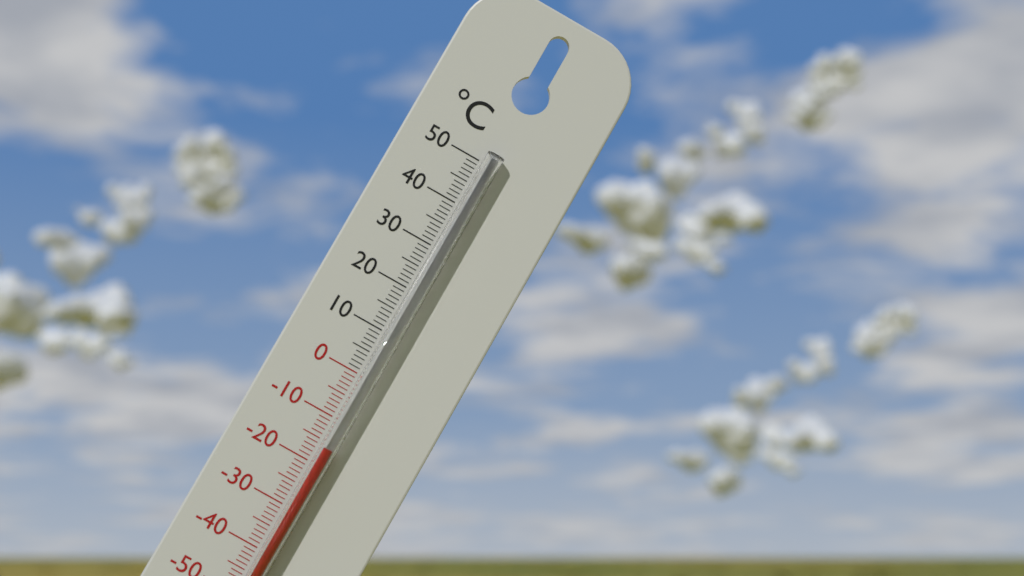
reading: -16 °C
